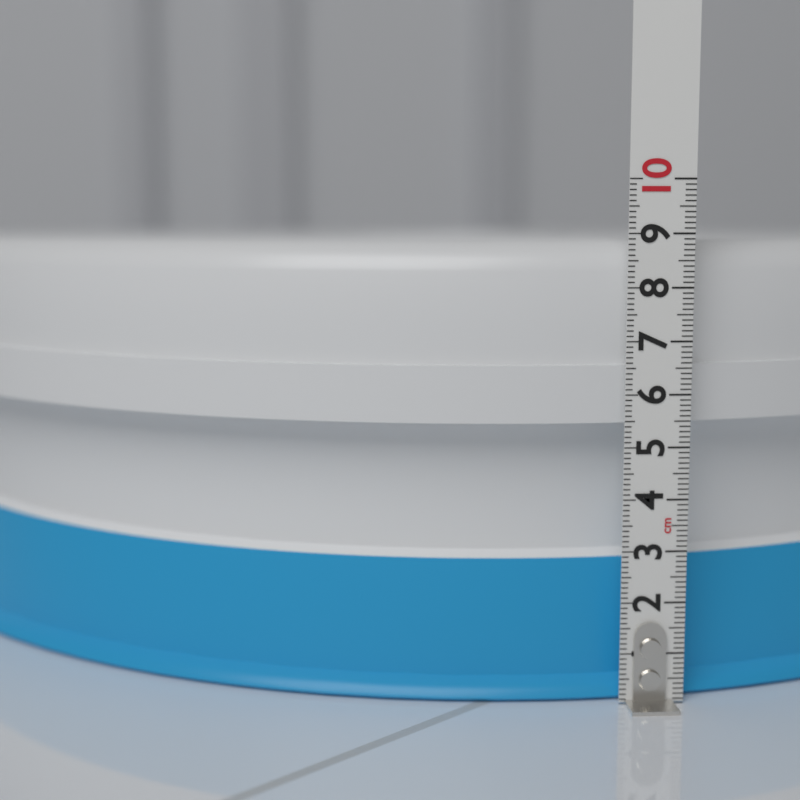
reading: 8.9 cm
